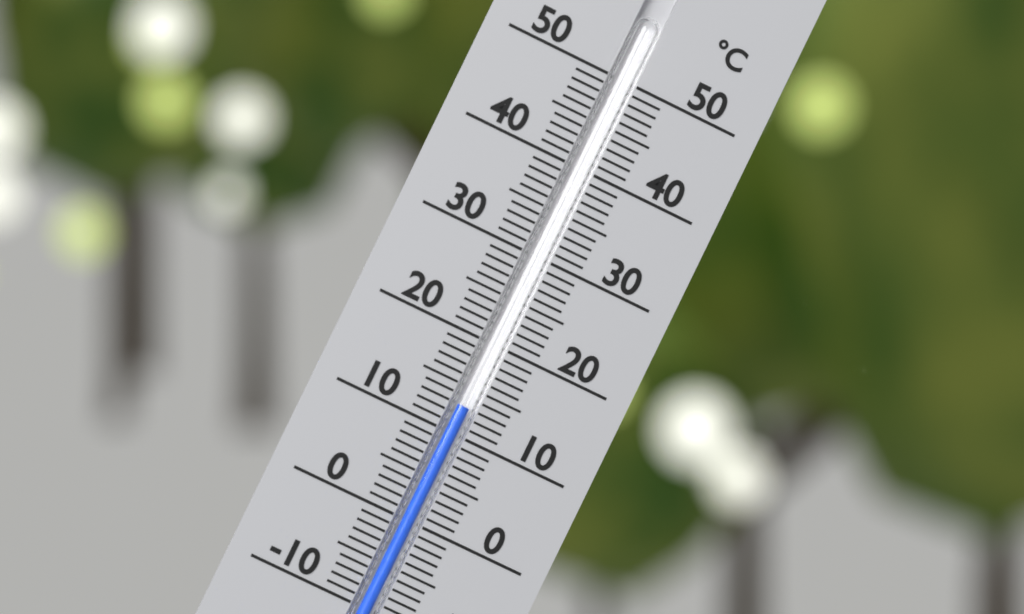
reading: 13 °C
